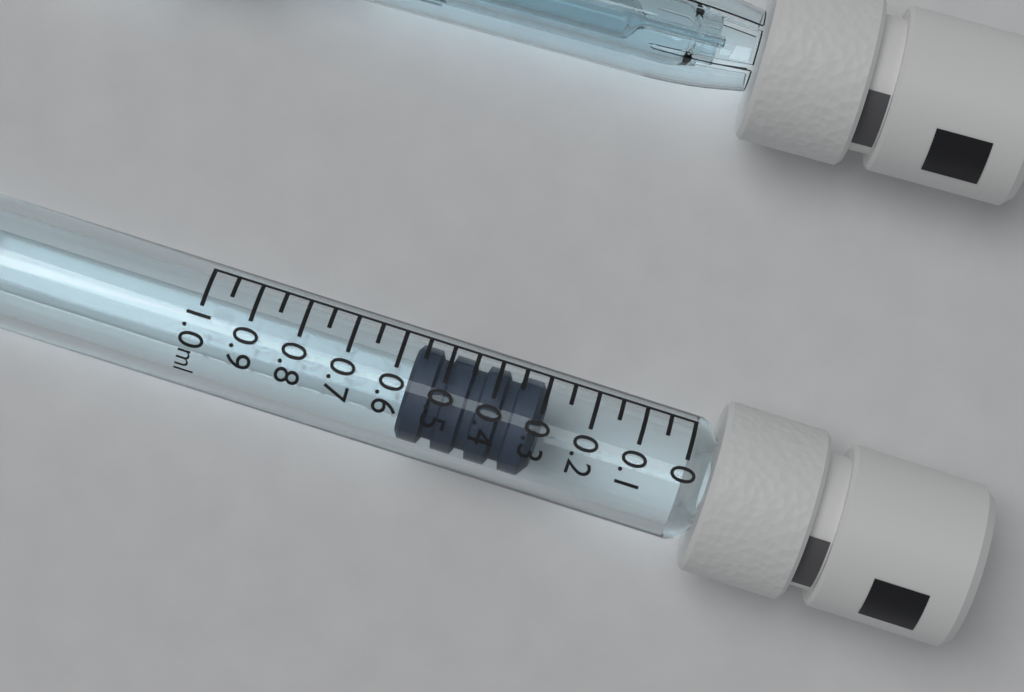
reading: 0.30 ml
